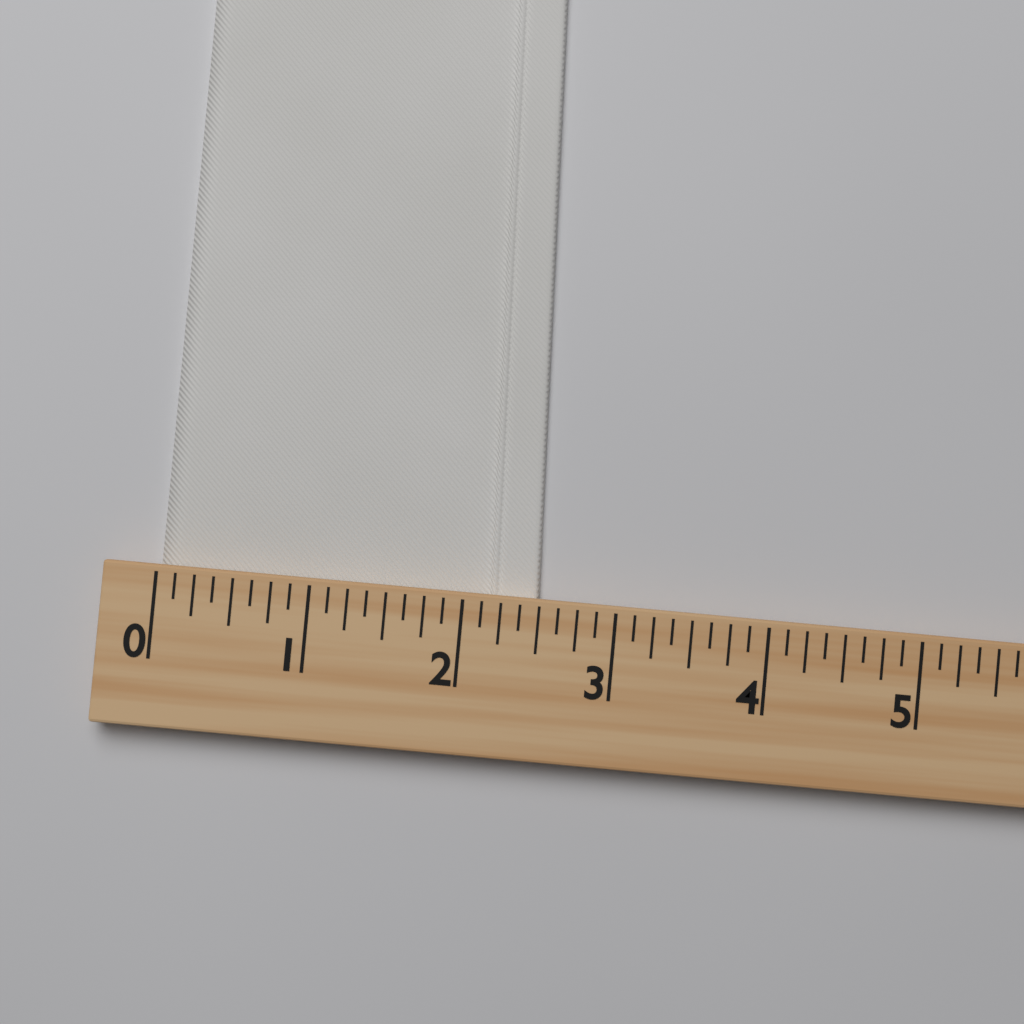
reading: 2.500 (no unit)
